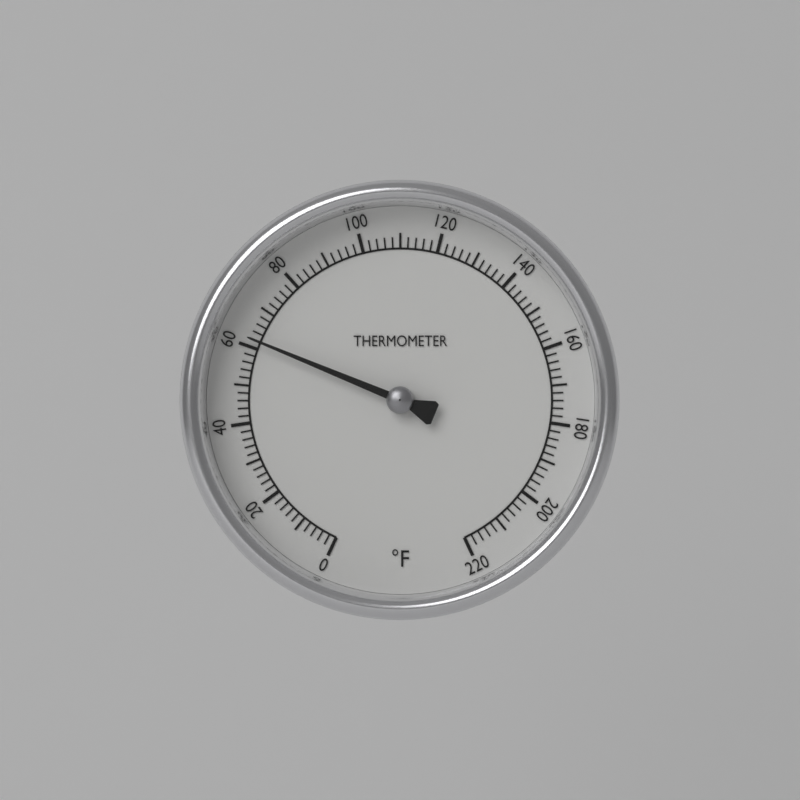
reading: 62 °F
